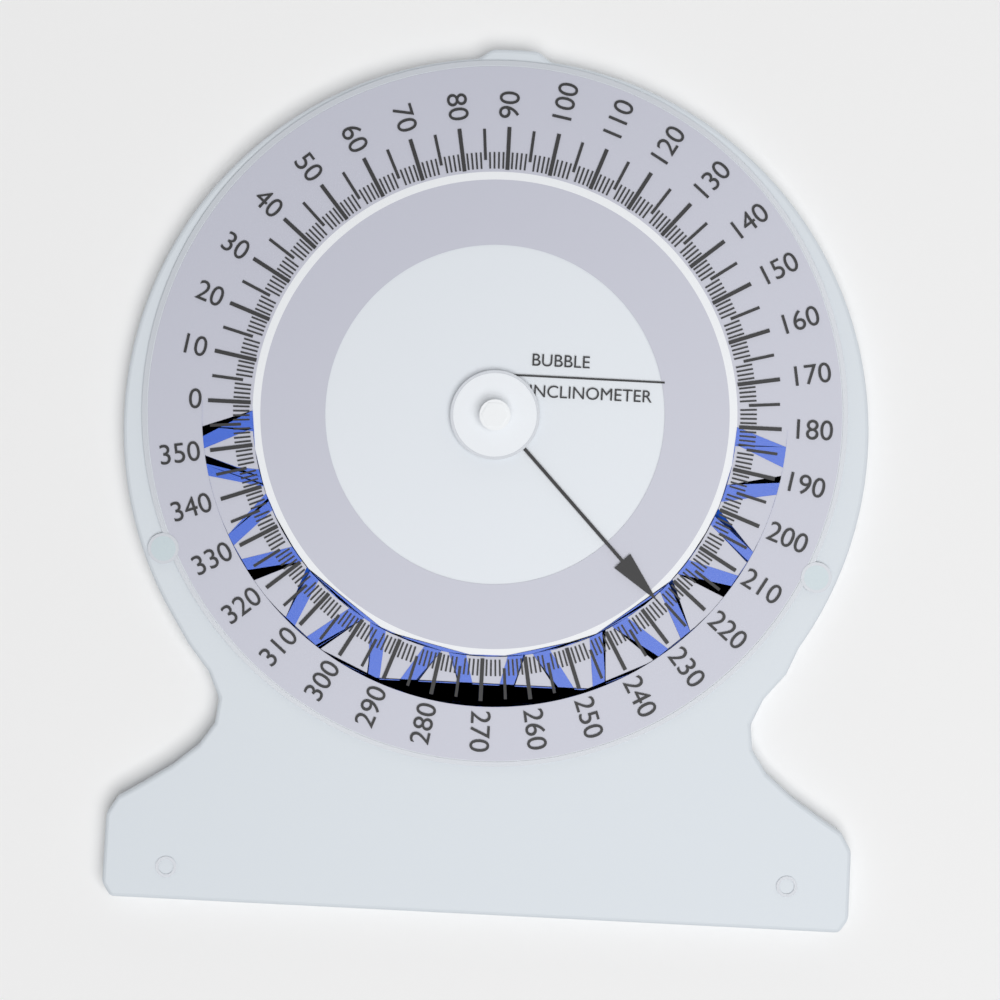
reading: 226 (no unit)
